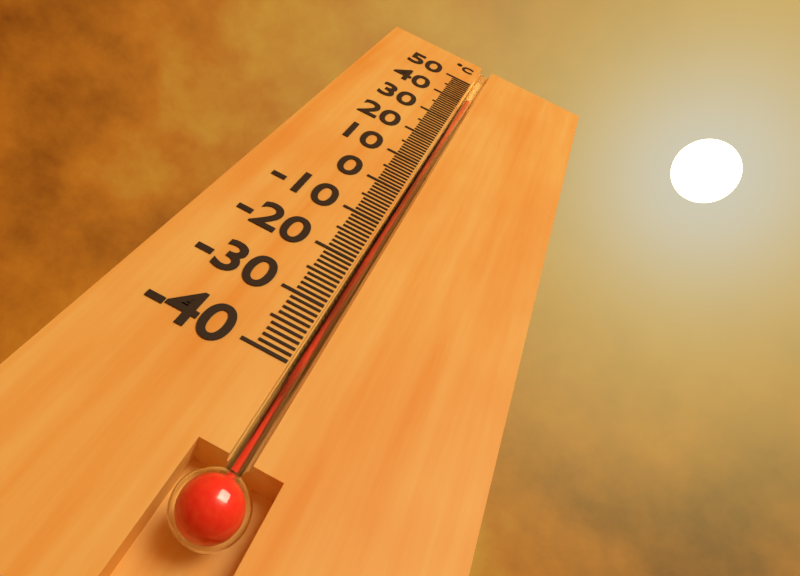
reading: 41 °C
